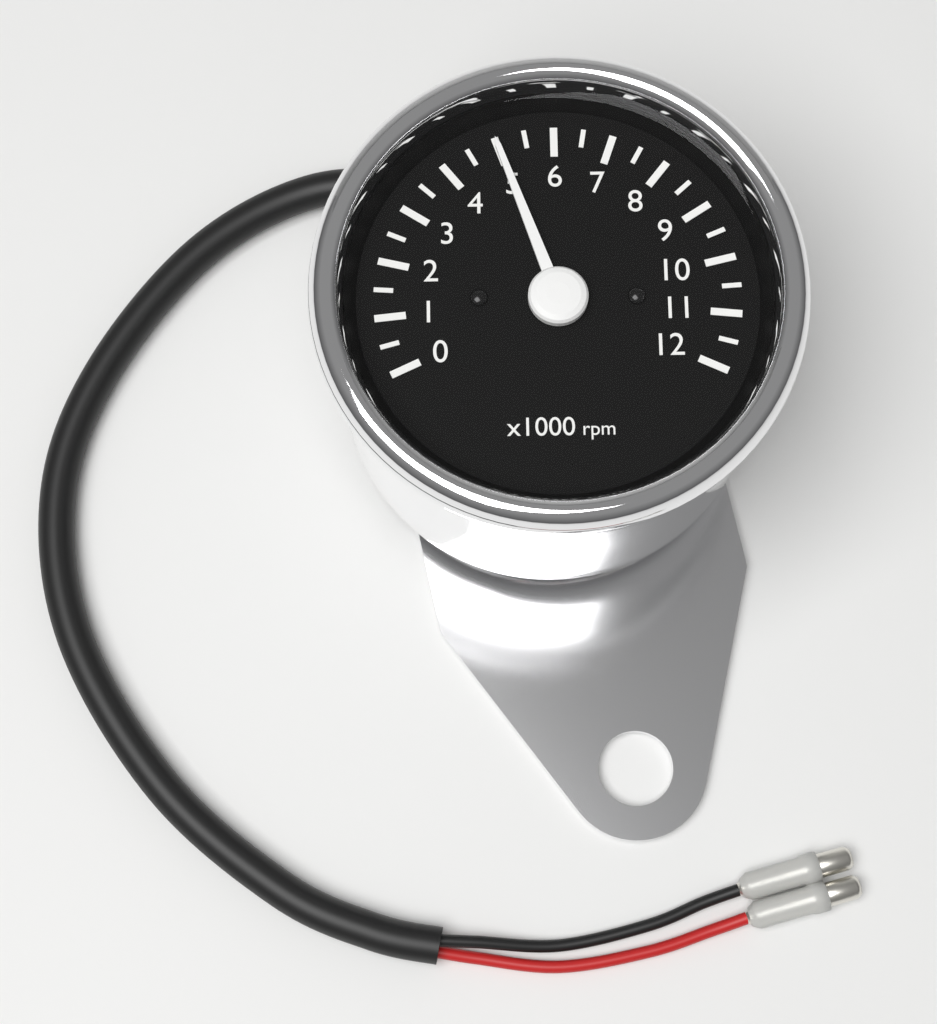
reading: 5000 rpm
